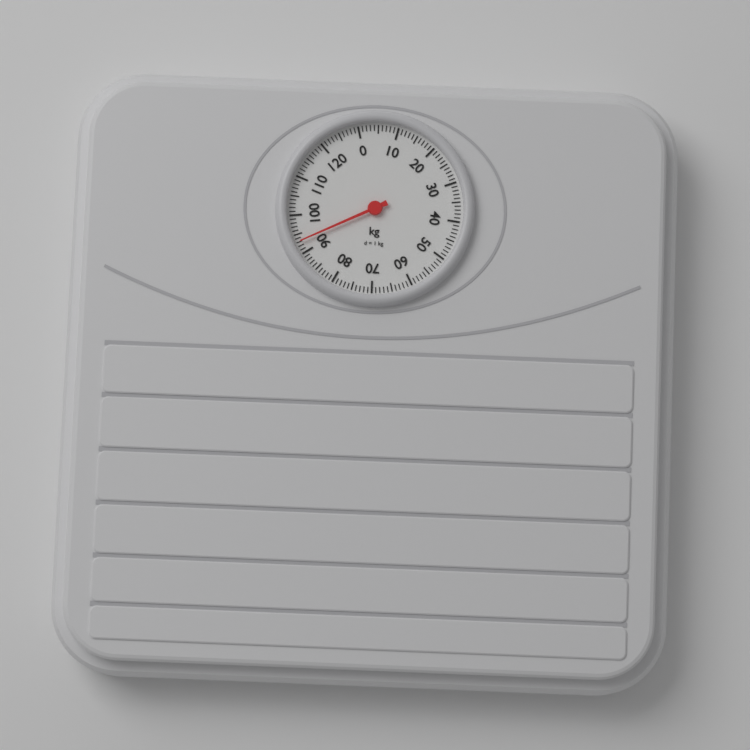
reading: 93 kg
